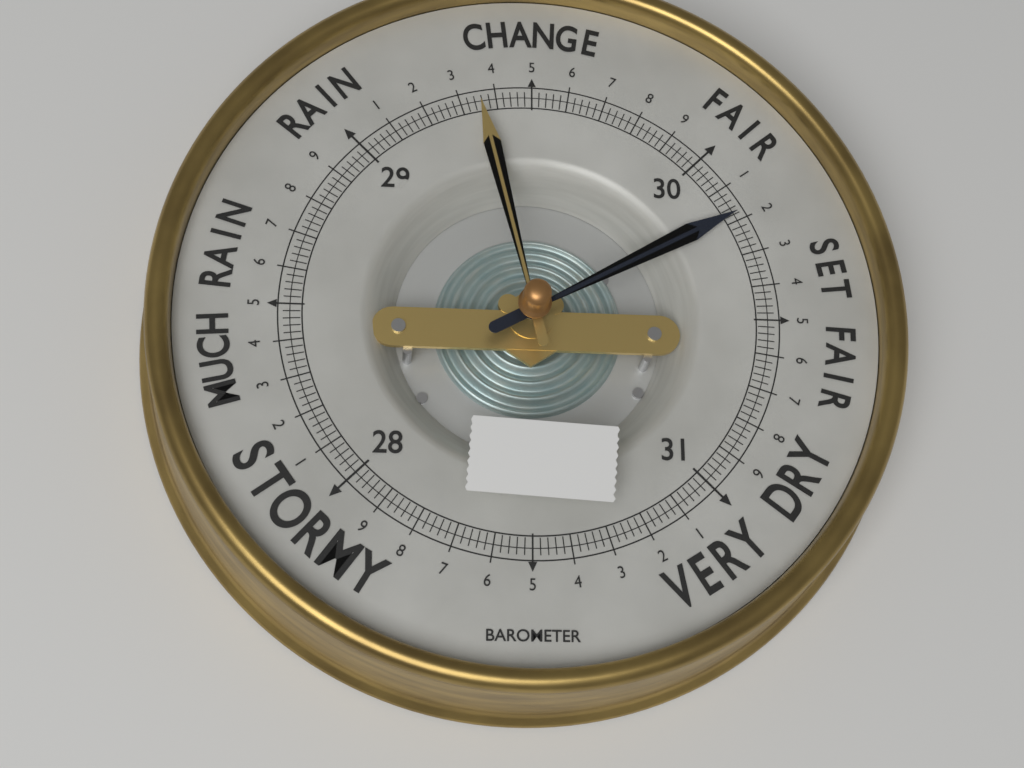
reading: 30.18 (no unit)
